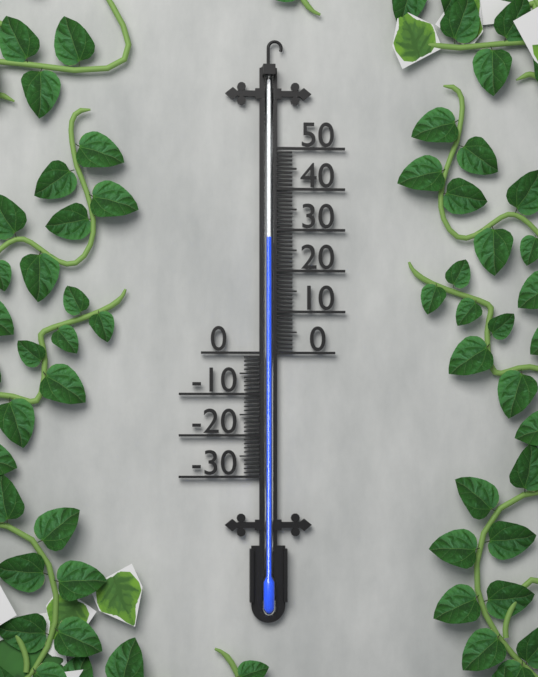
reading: 28 (no unit)
